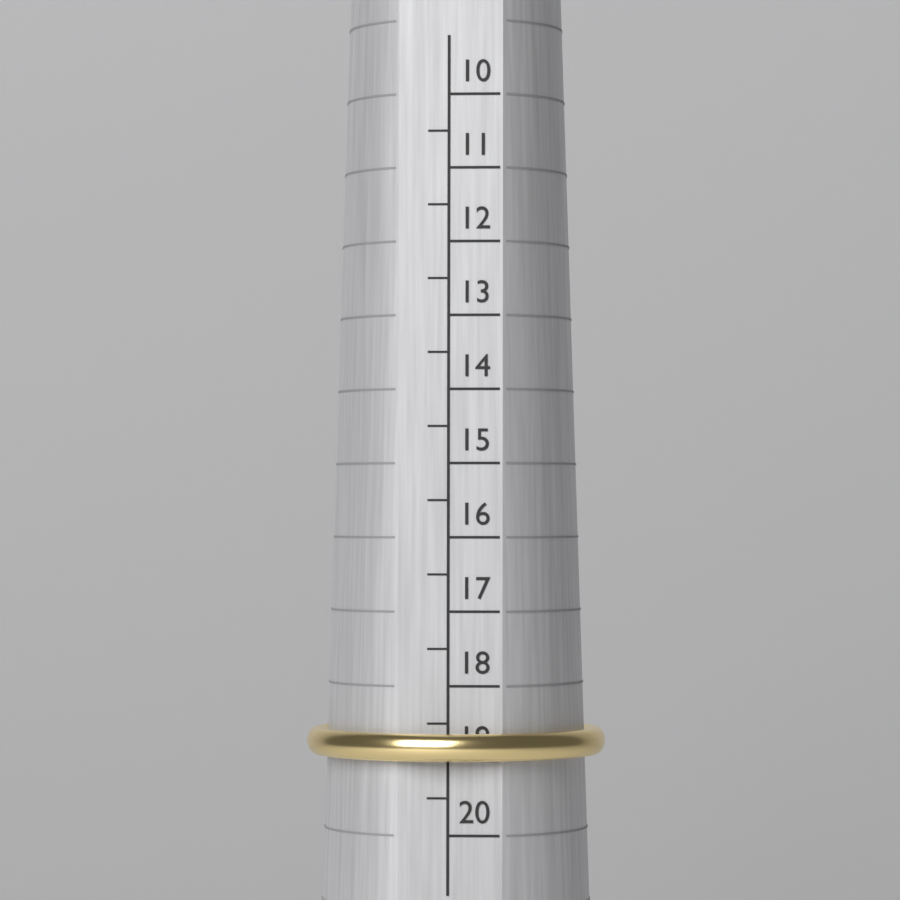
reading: 19.0 (no unit)
